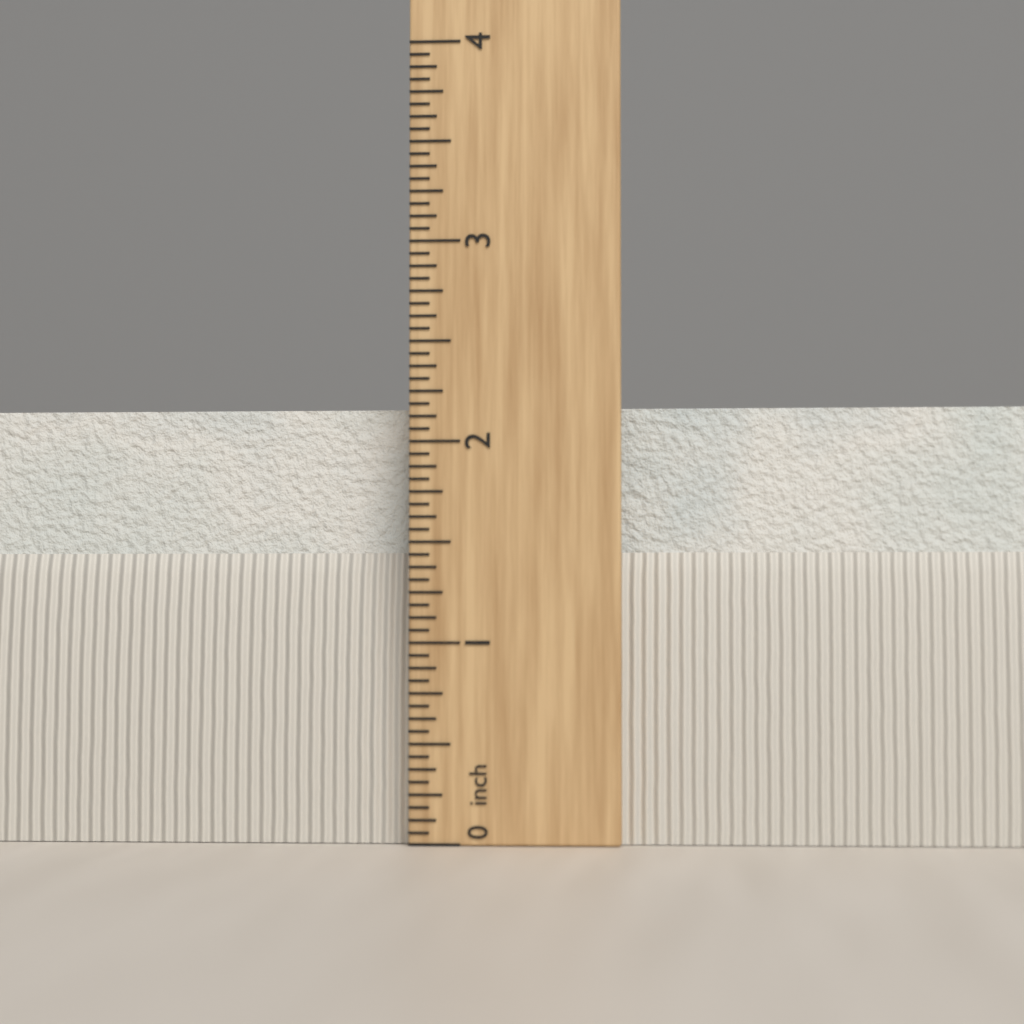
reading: 2.1875 in
